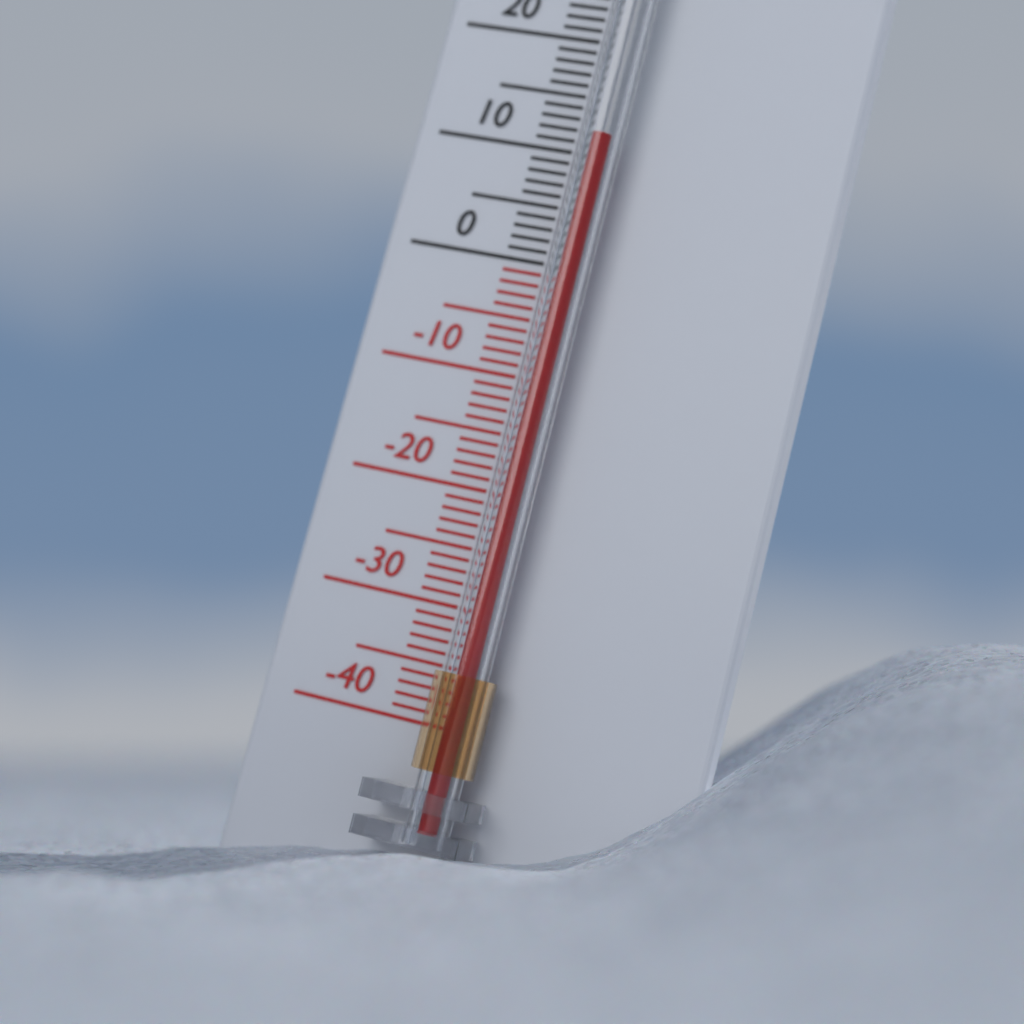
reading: 11 °C
